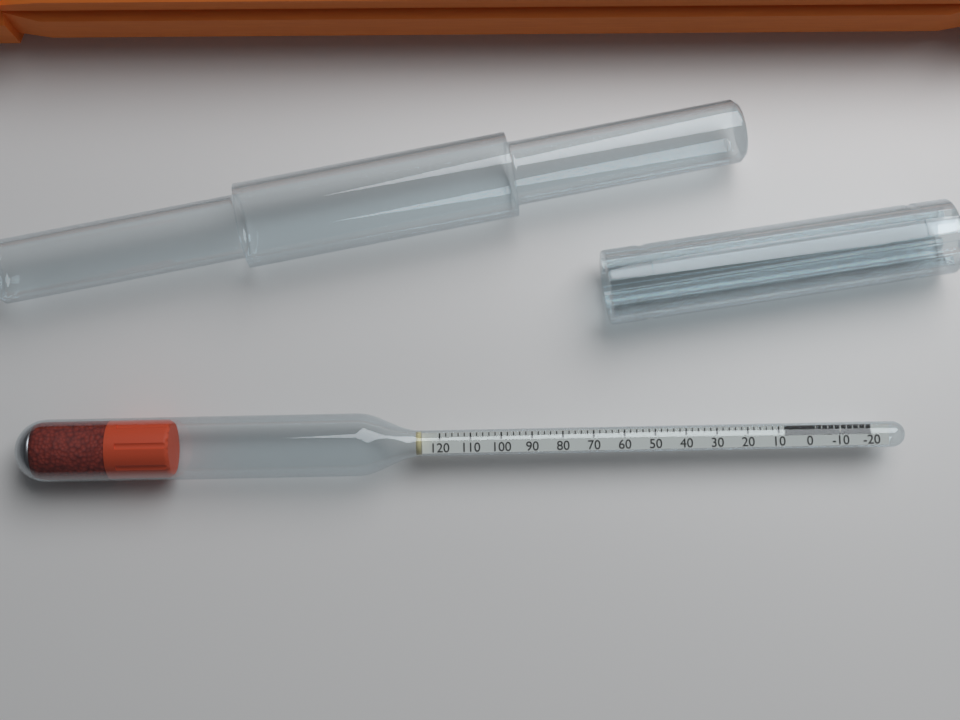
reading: 8 (no unit)
